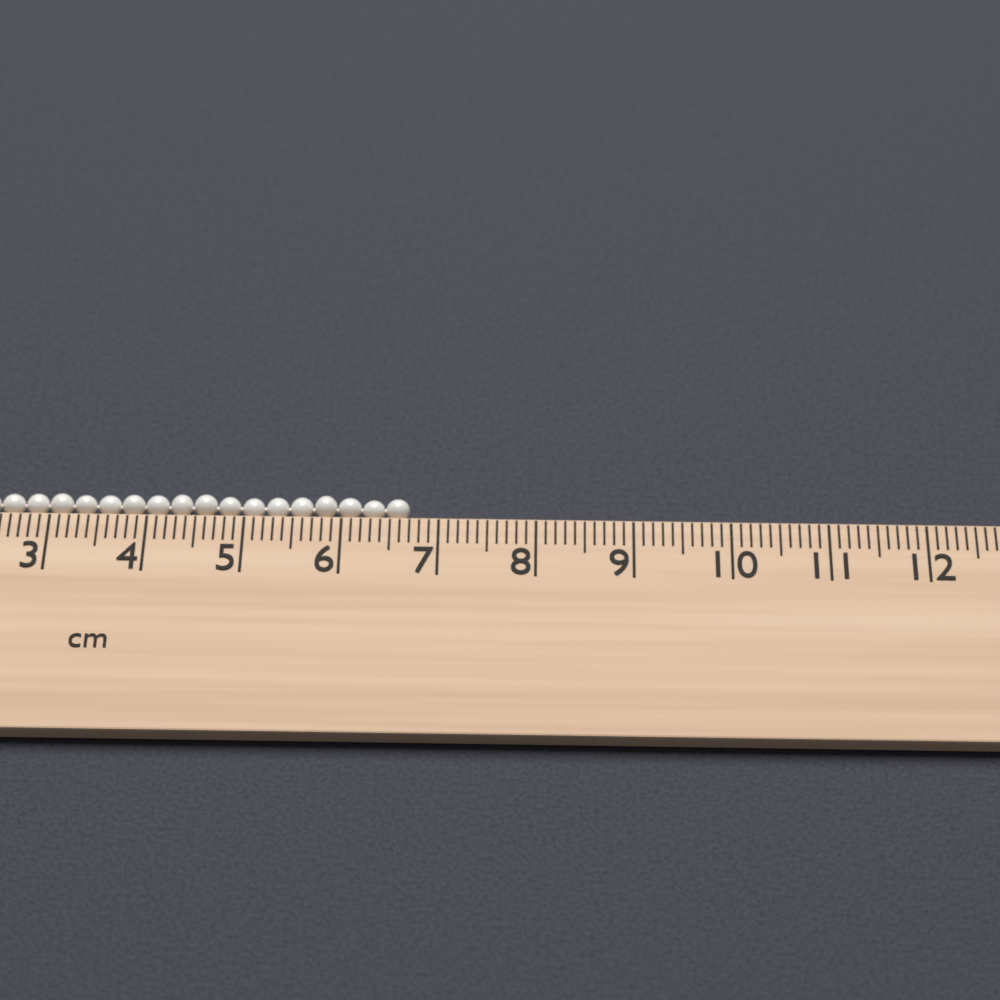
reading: 6.7 cm
